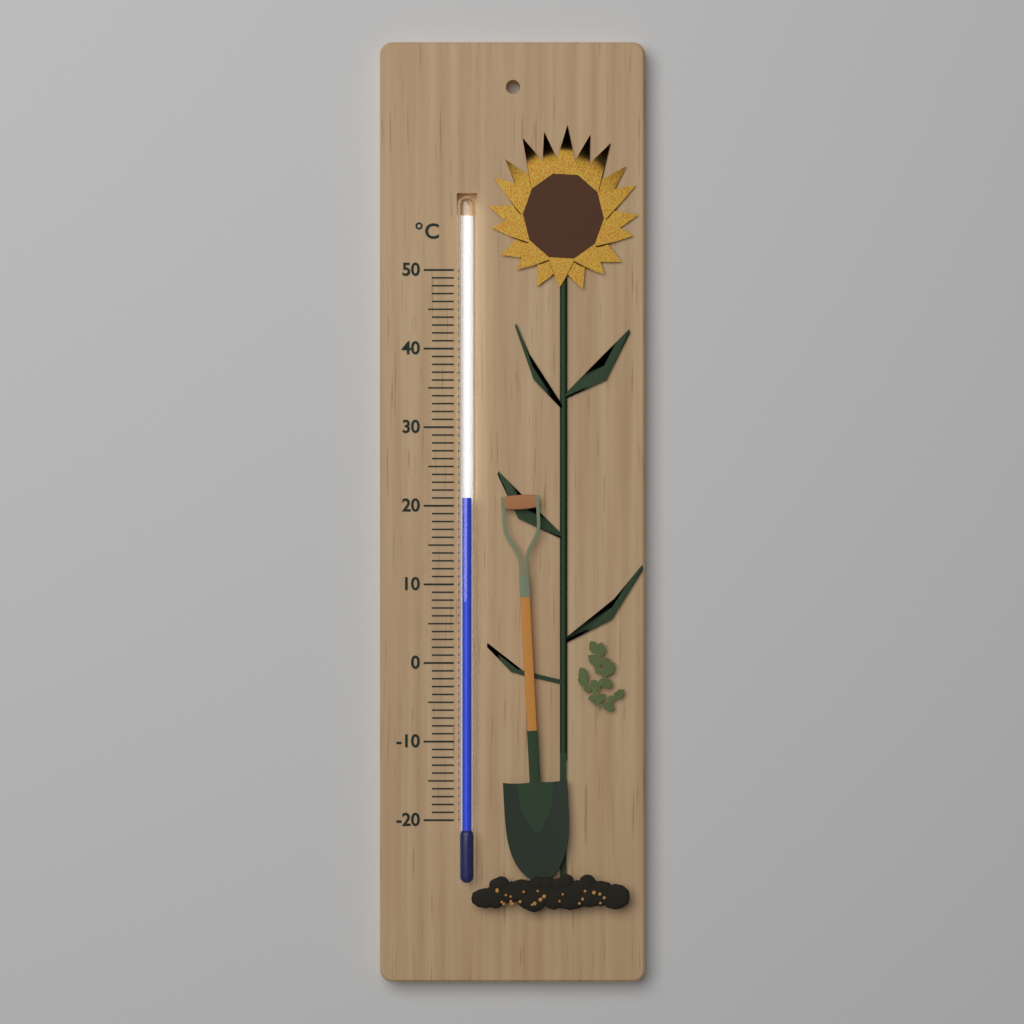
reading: 21 °C
